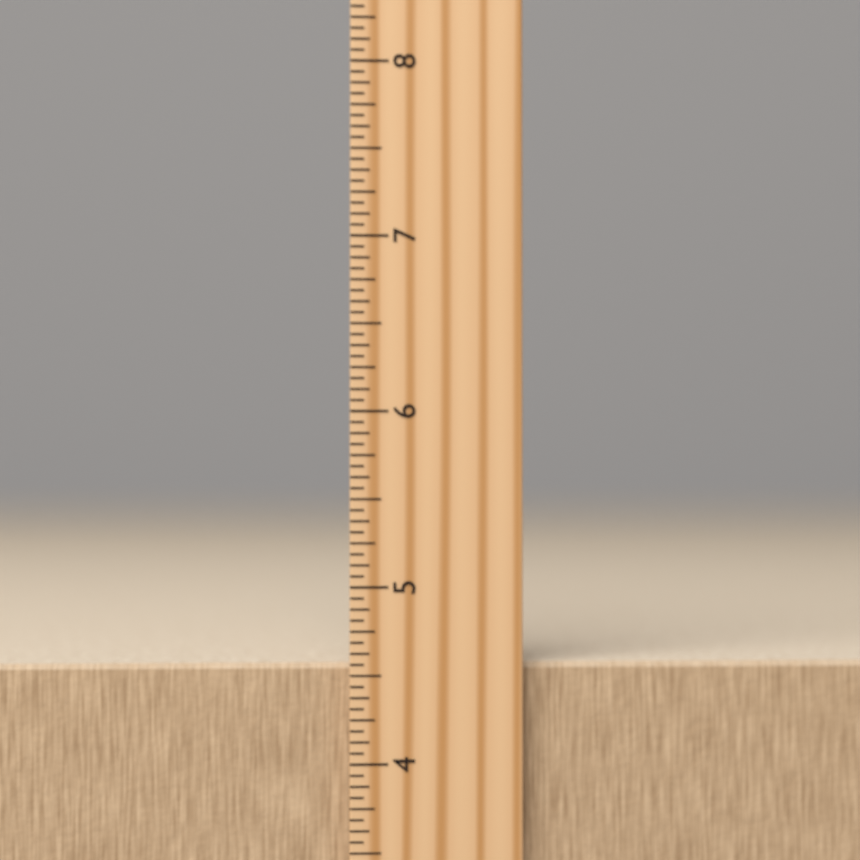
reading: 4.5625 inch
